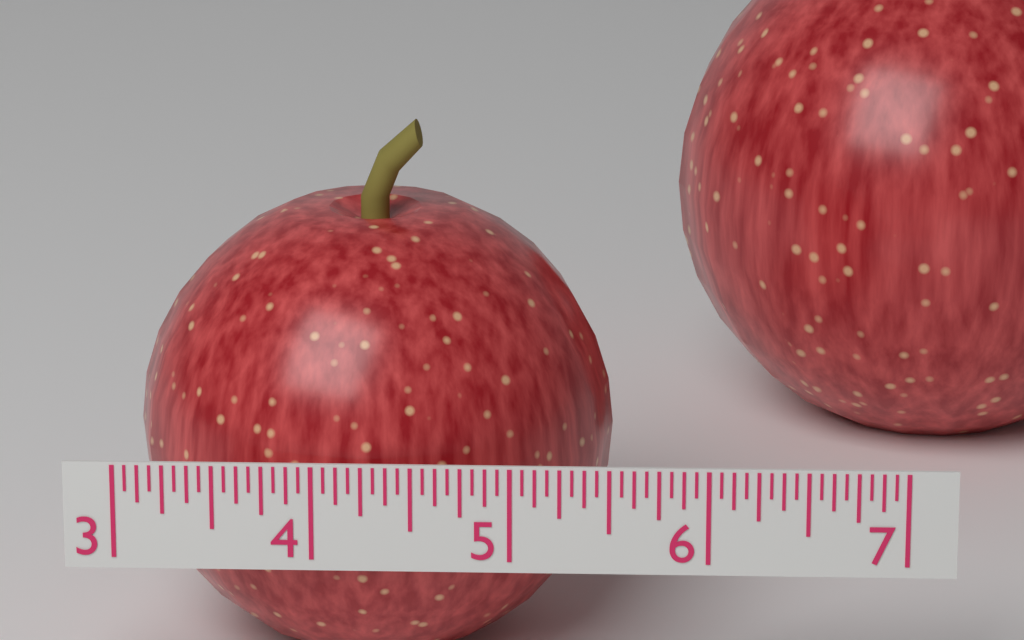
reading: 5.5000 (no unit)
